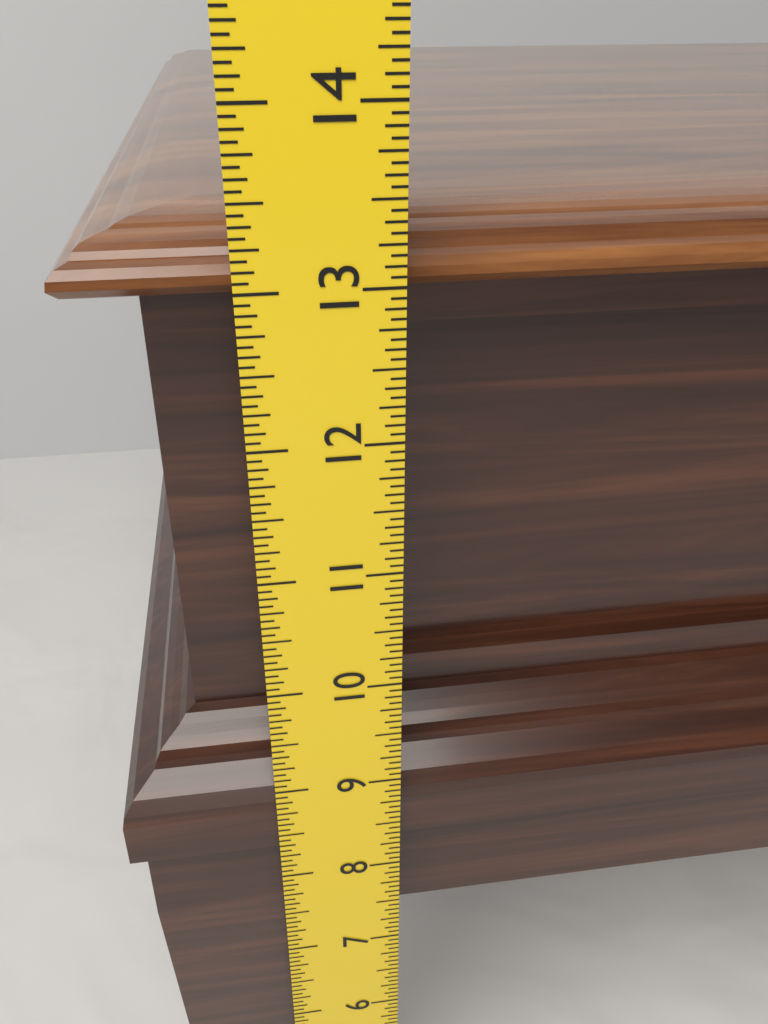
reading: 13.3125 in
